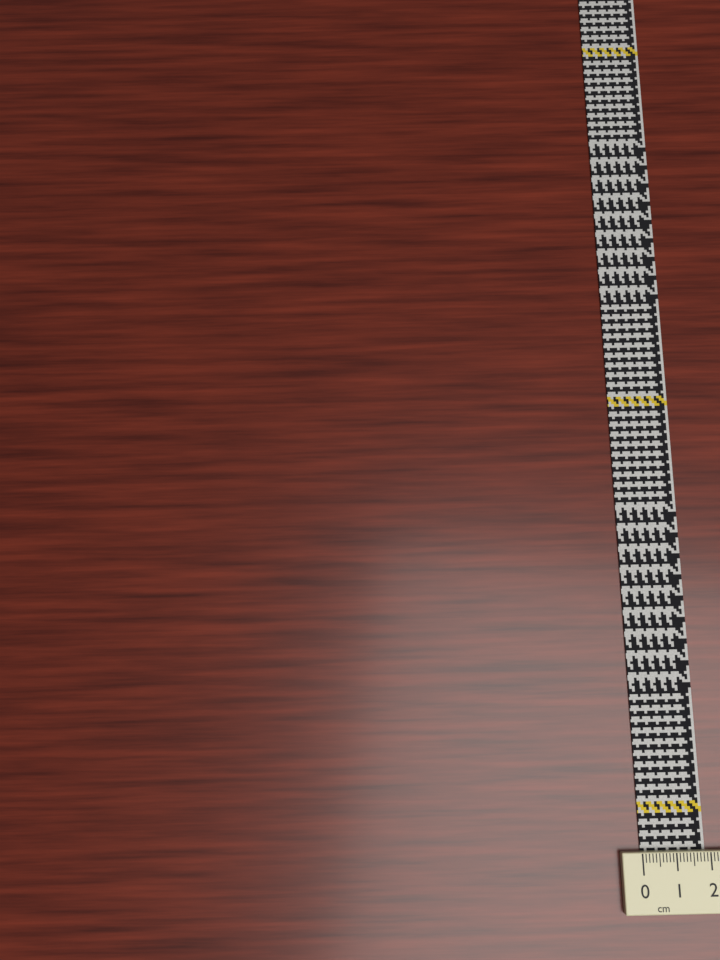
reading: 1.9 cm
